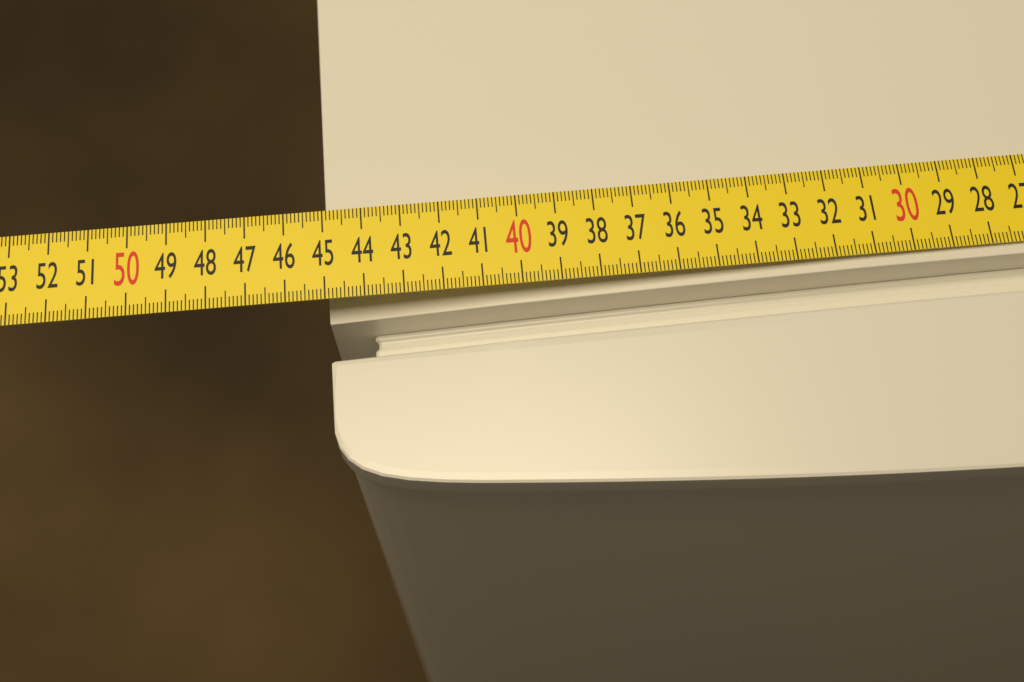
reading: 45.0 cm
